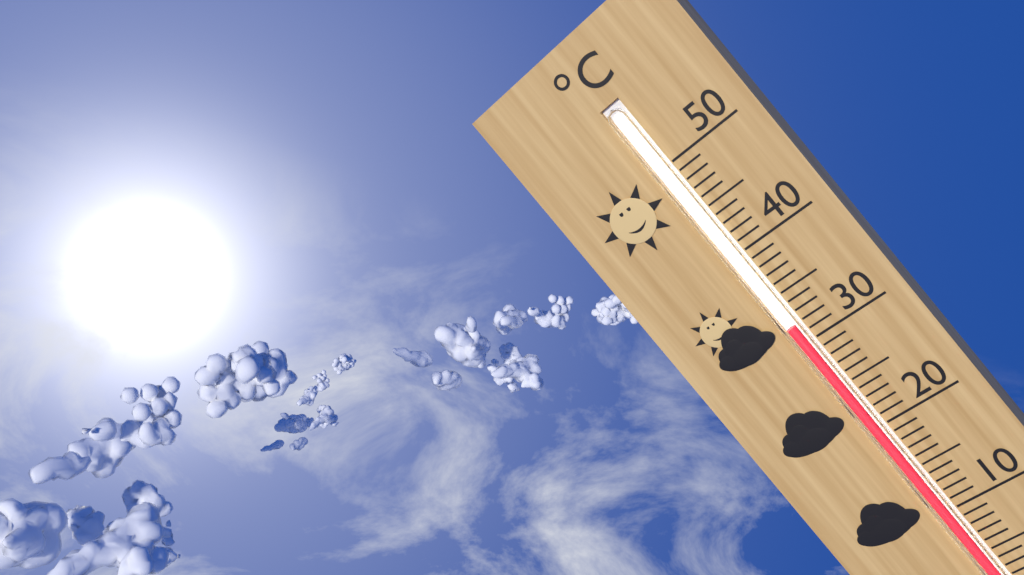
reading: 32 °C
